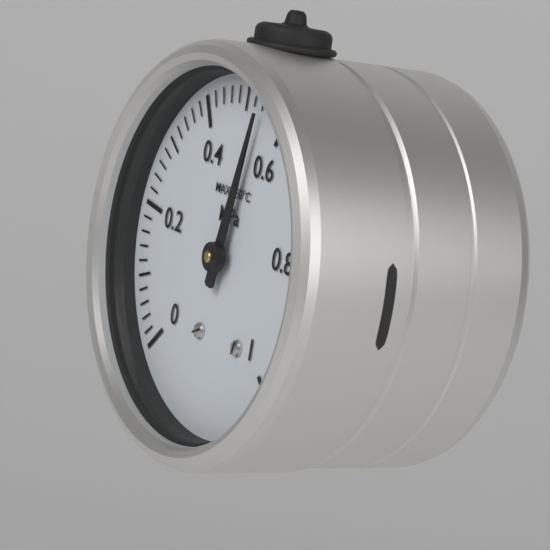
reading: 0.54 MPa
